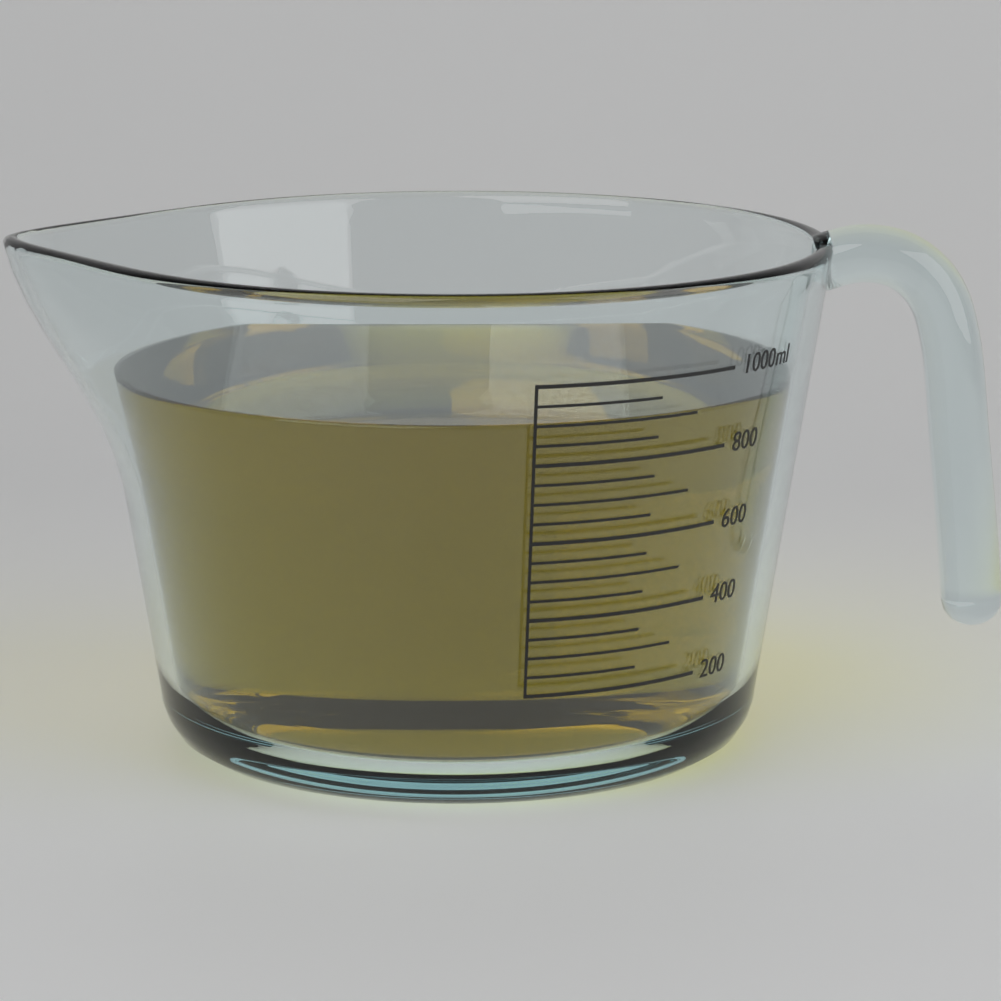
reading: 900 ml
